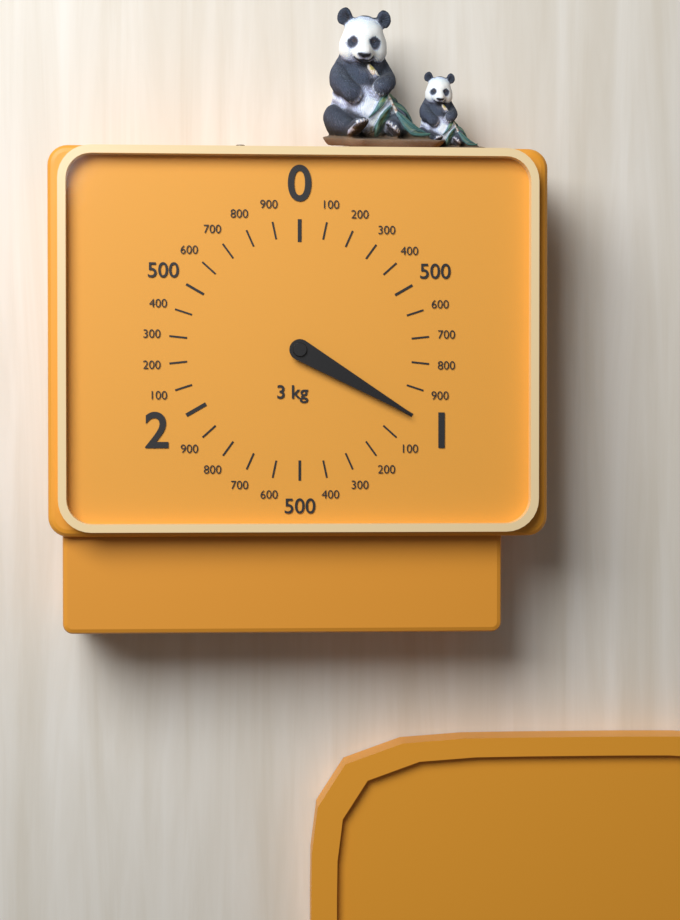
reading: 1.0 kg
